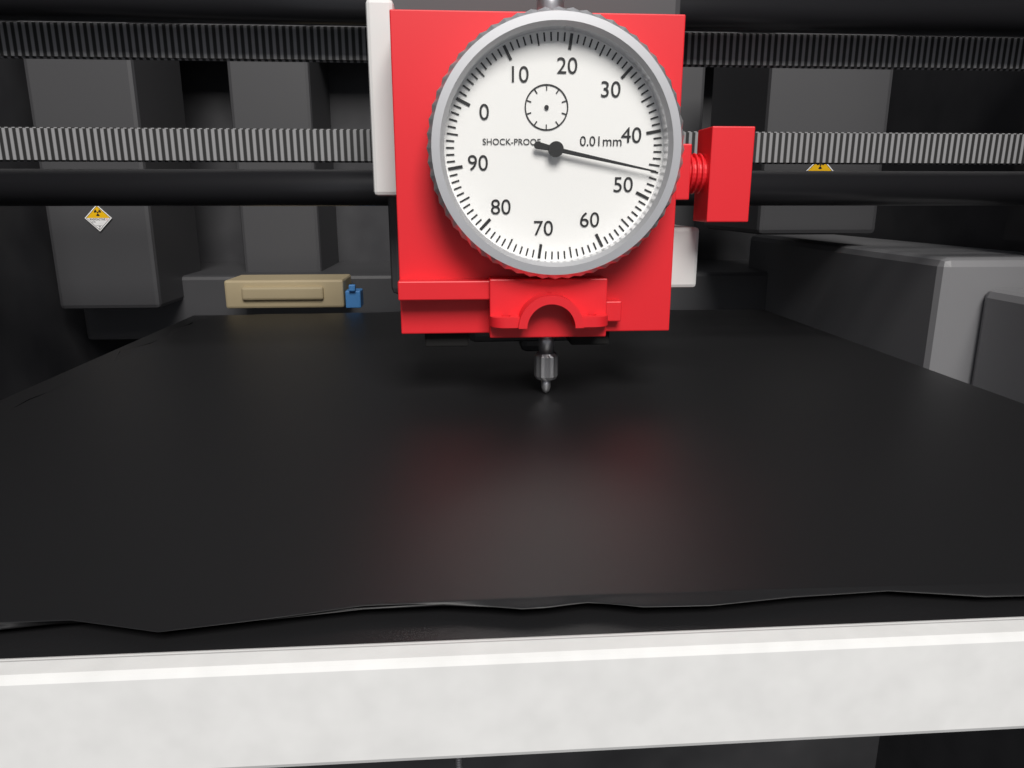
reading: 46 0.01mm
